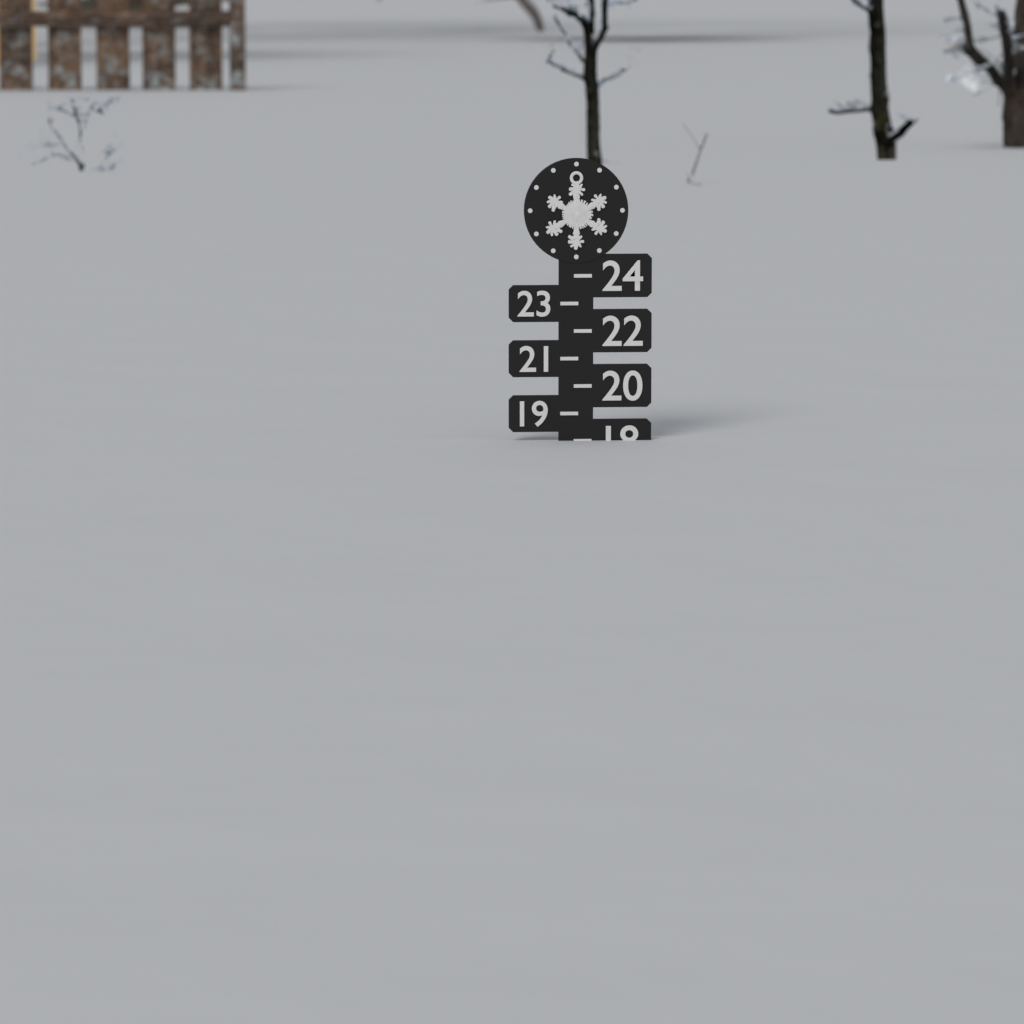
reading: 18 (no unit)
